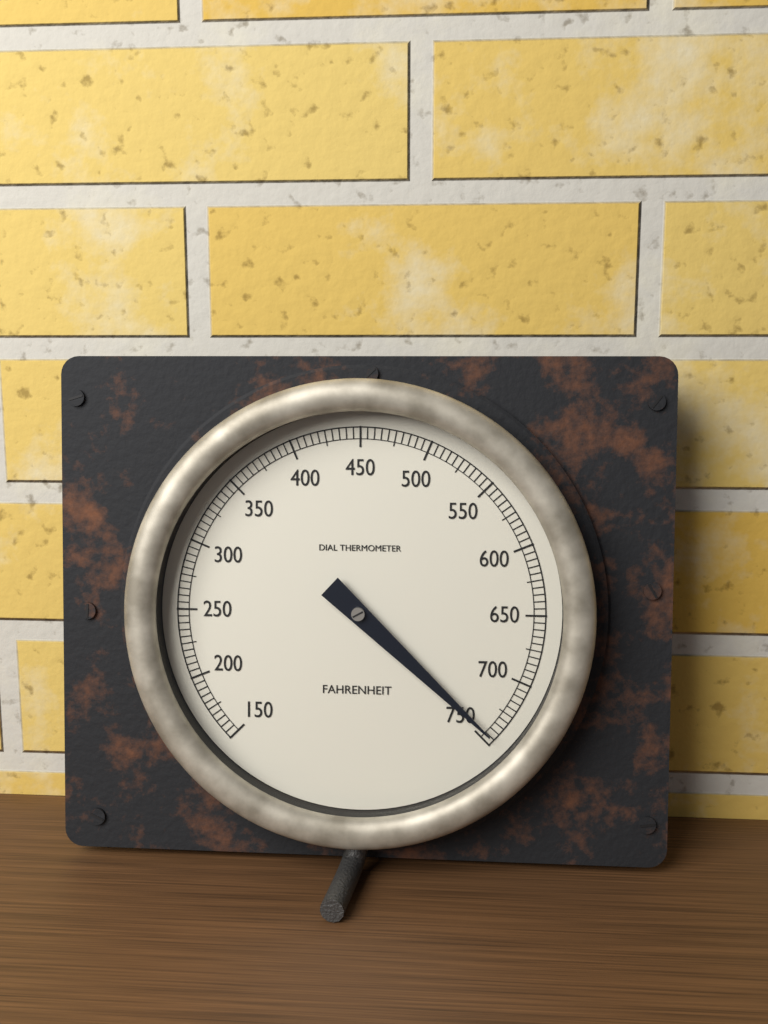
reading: 745 °F
